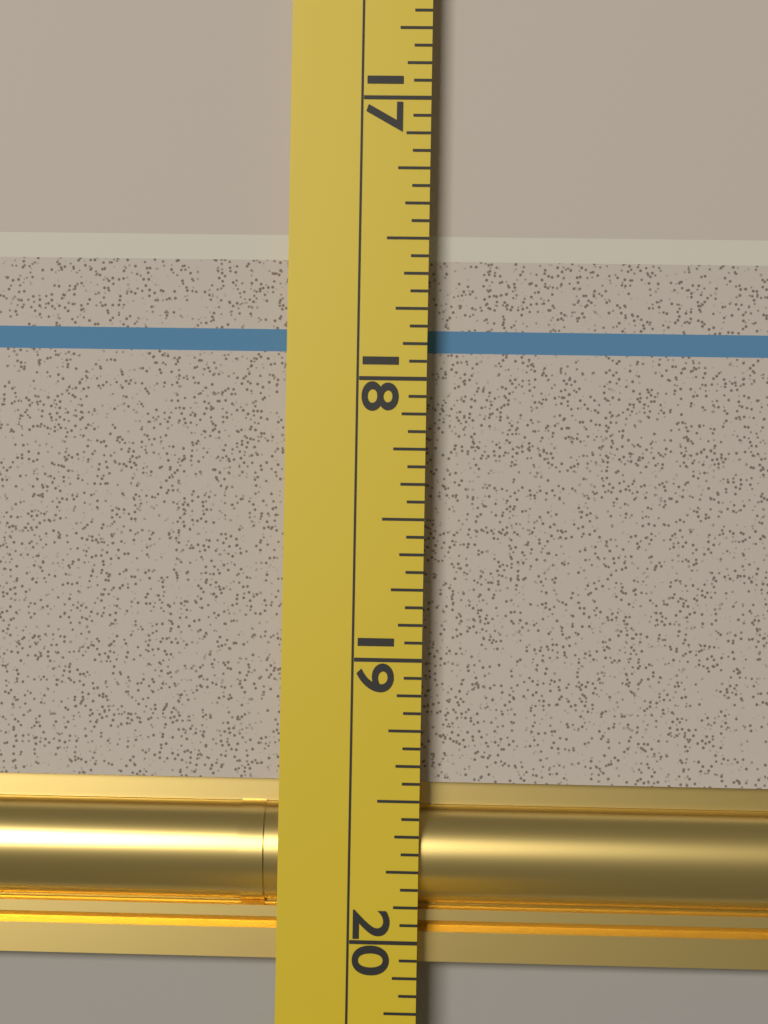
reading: 19.4375 (no unit)
